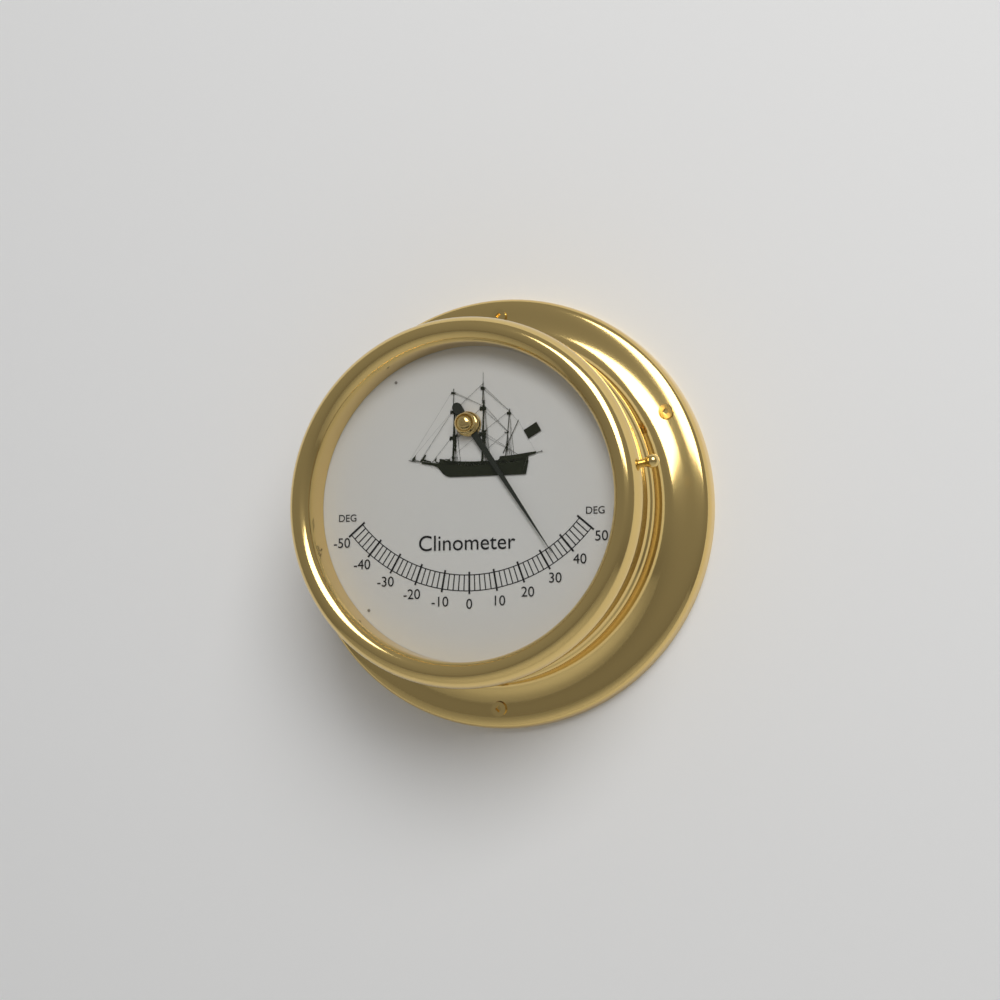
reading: 34 deg
